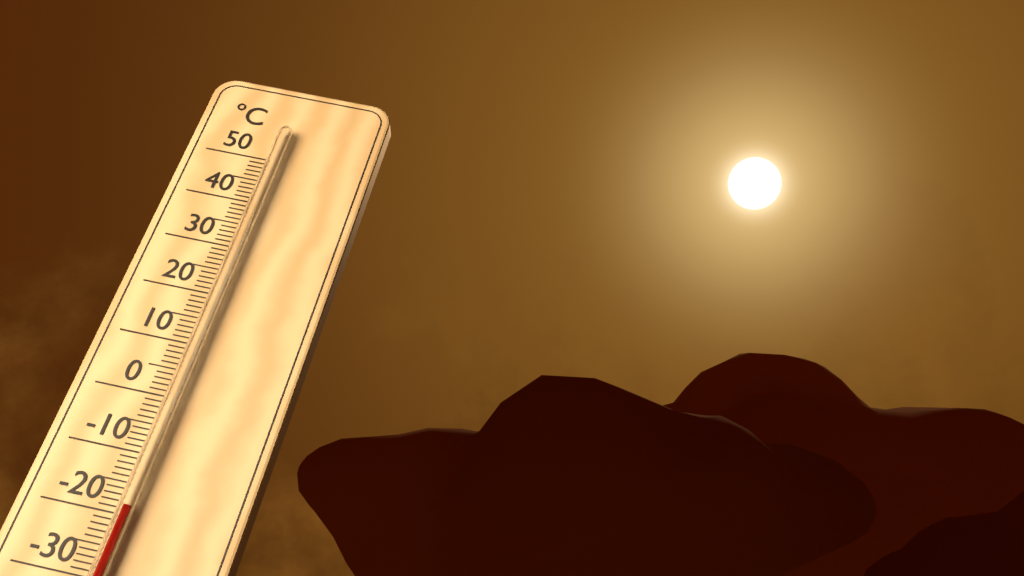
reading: -19 °C
